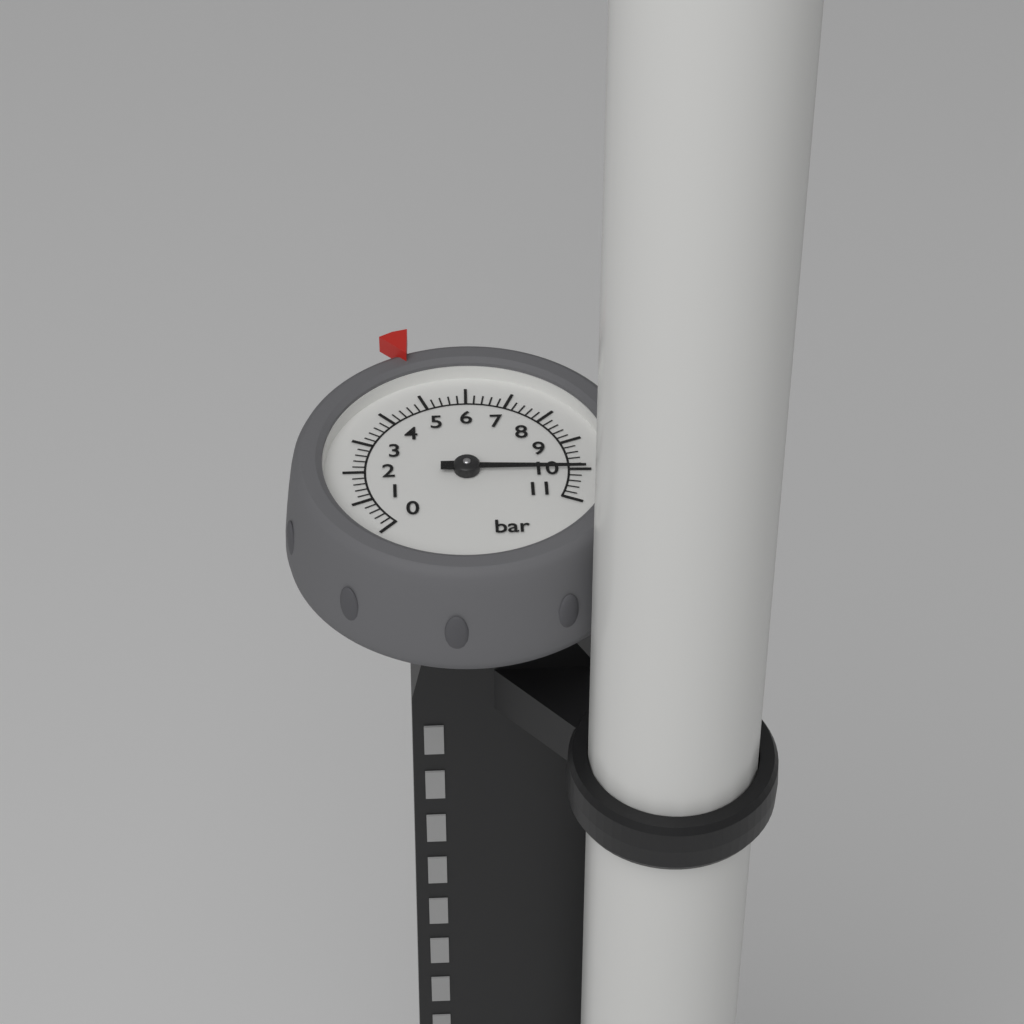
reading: 10.0 bar
